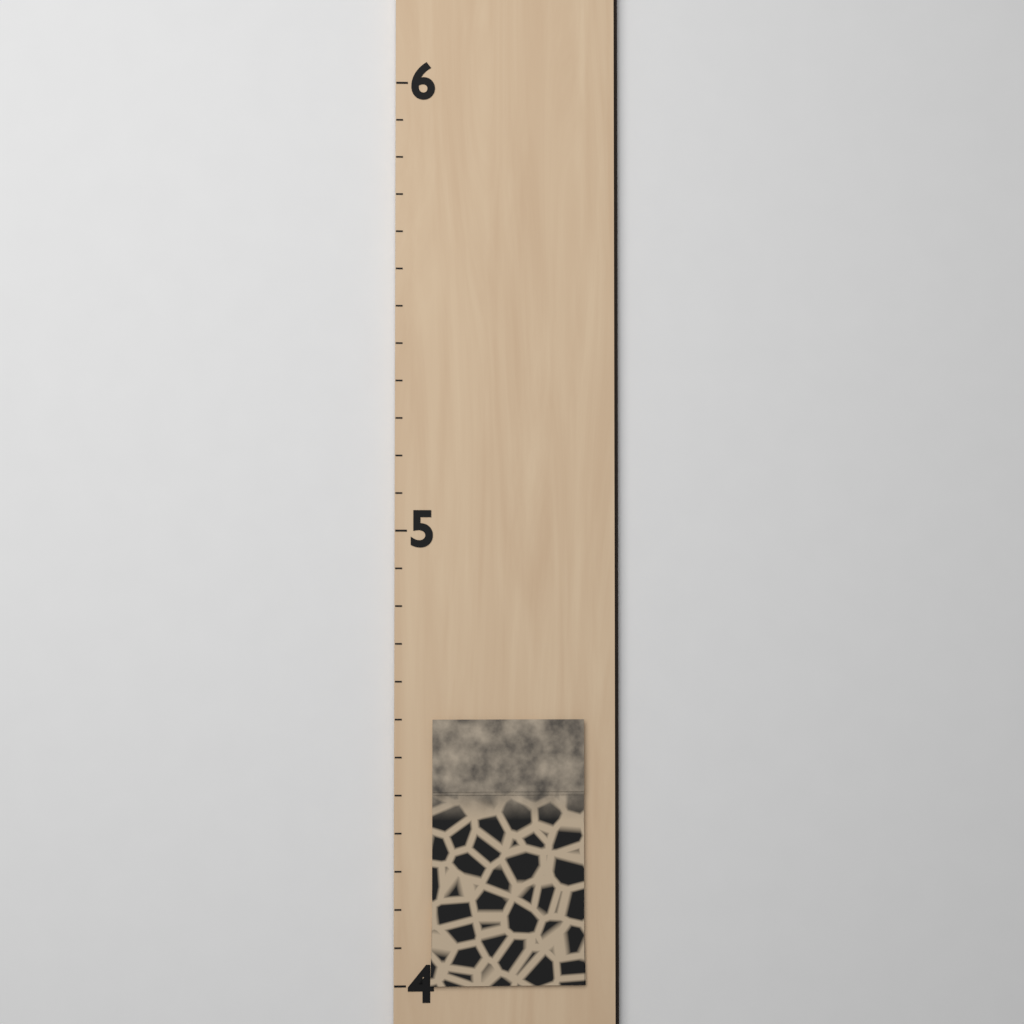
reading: 4.583333 (no unit)
